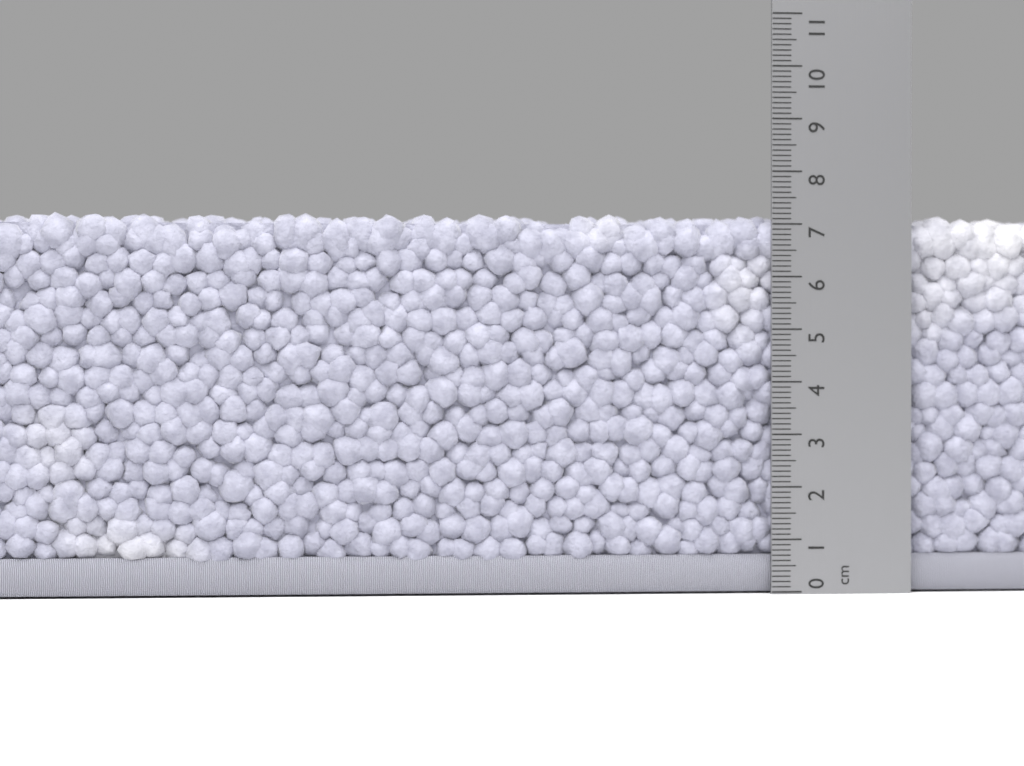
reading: 7.2 cm
